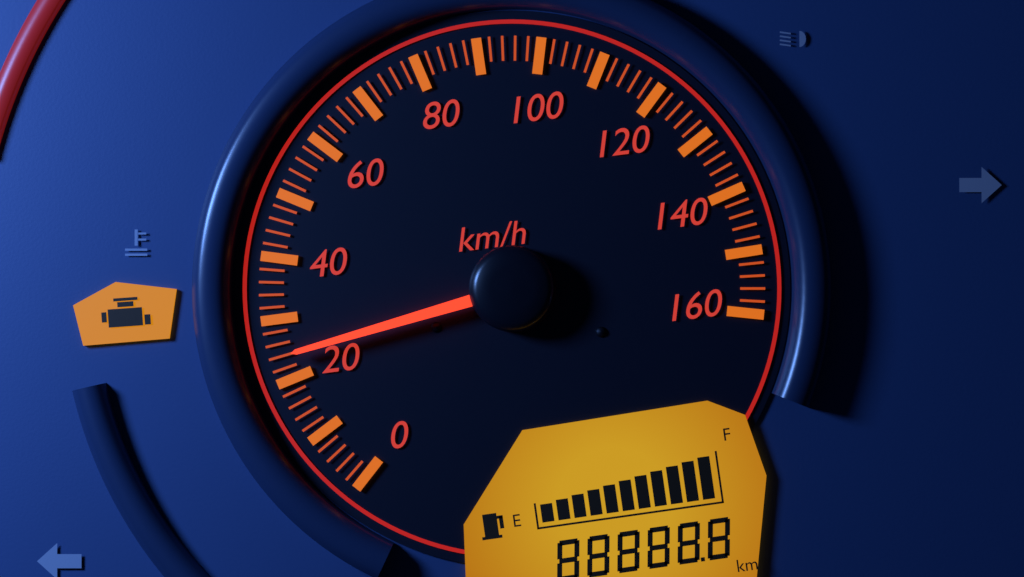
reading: 24 km/h
